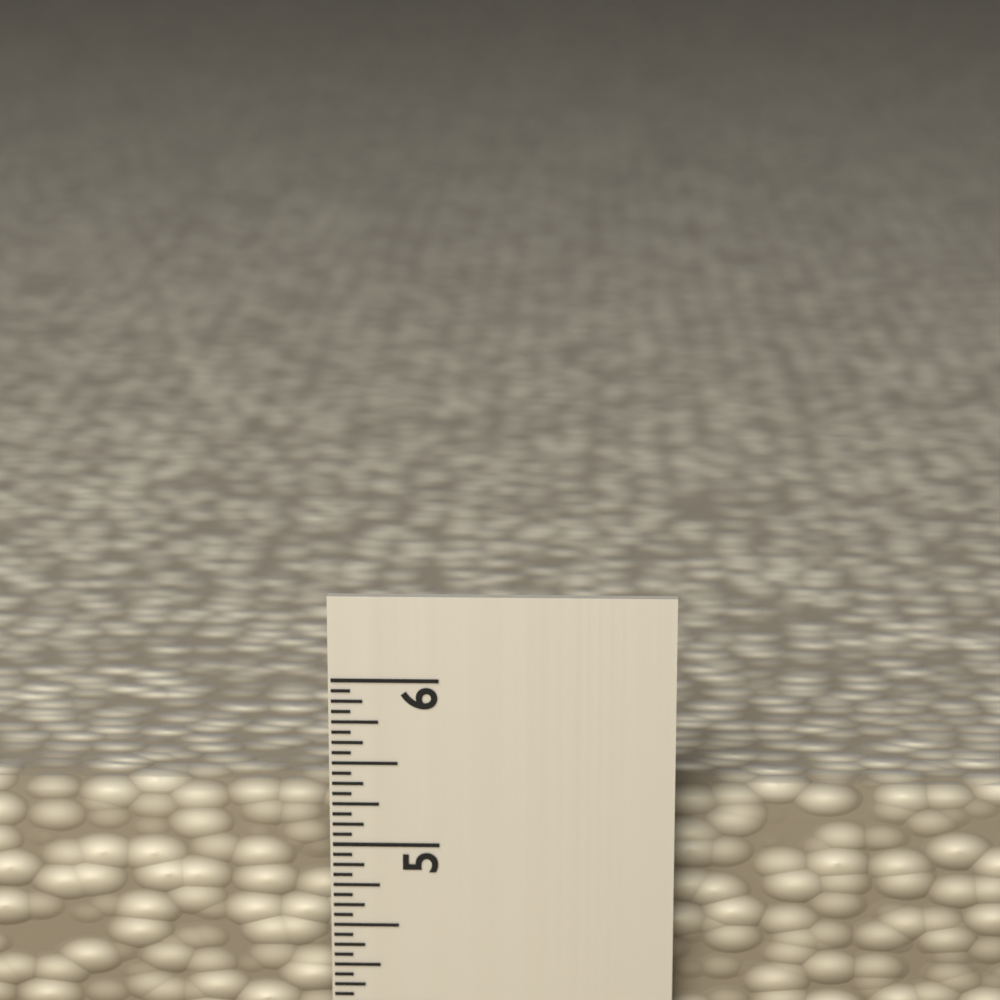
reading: 5.2500 in
